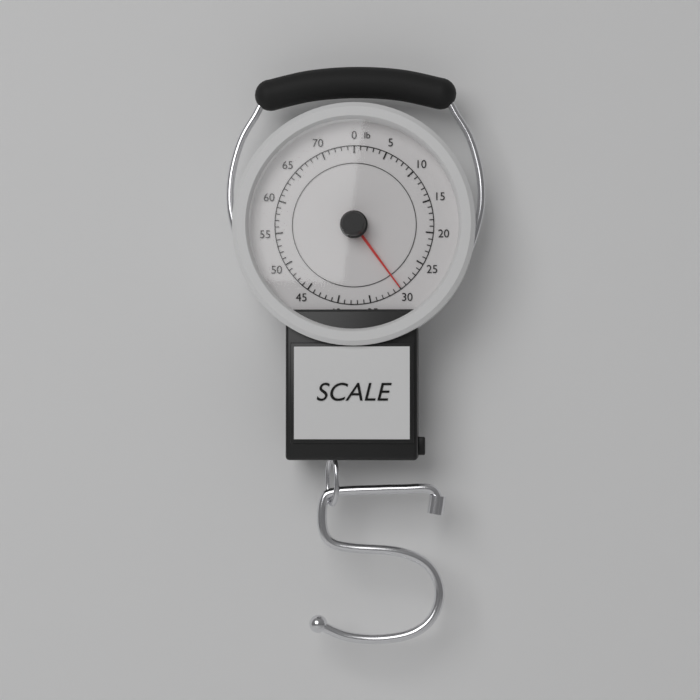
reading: 30 lb
